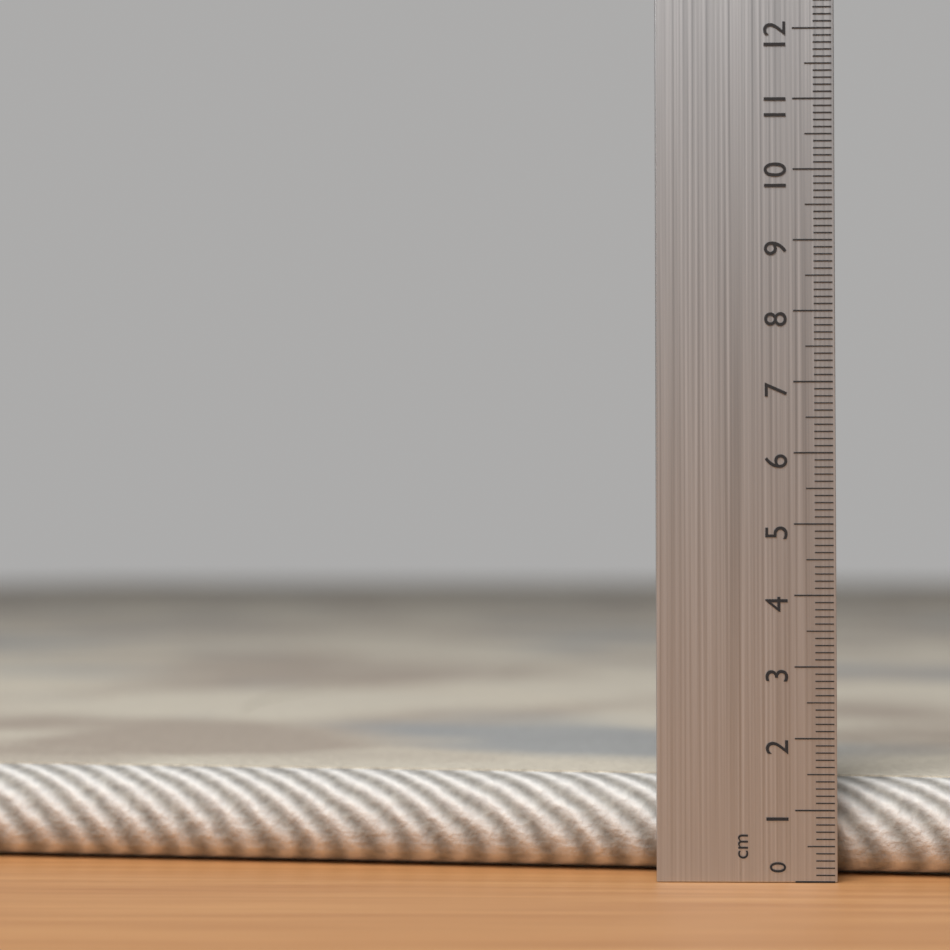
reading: 1.4 cm
